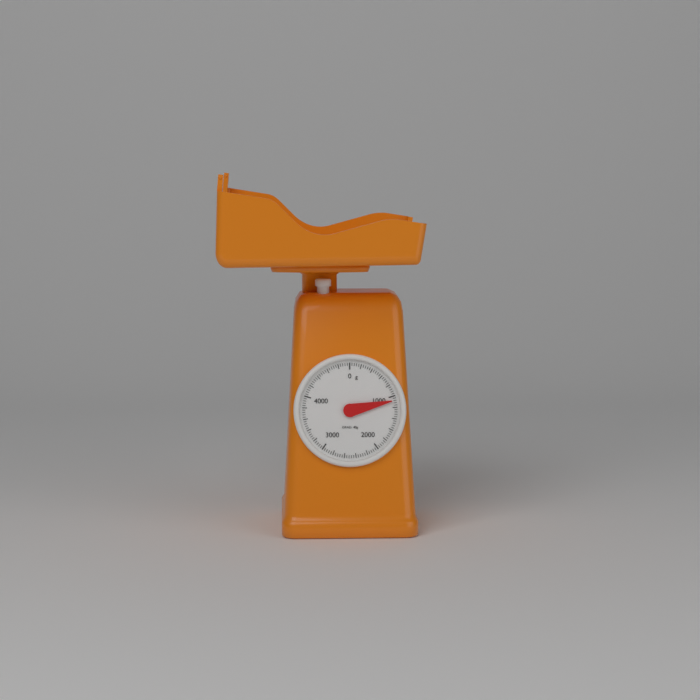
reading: 1080 g
